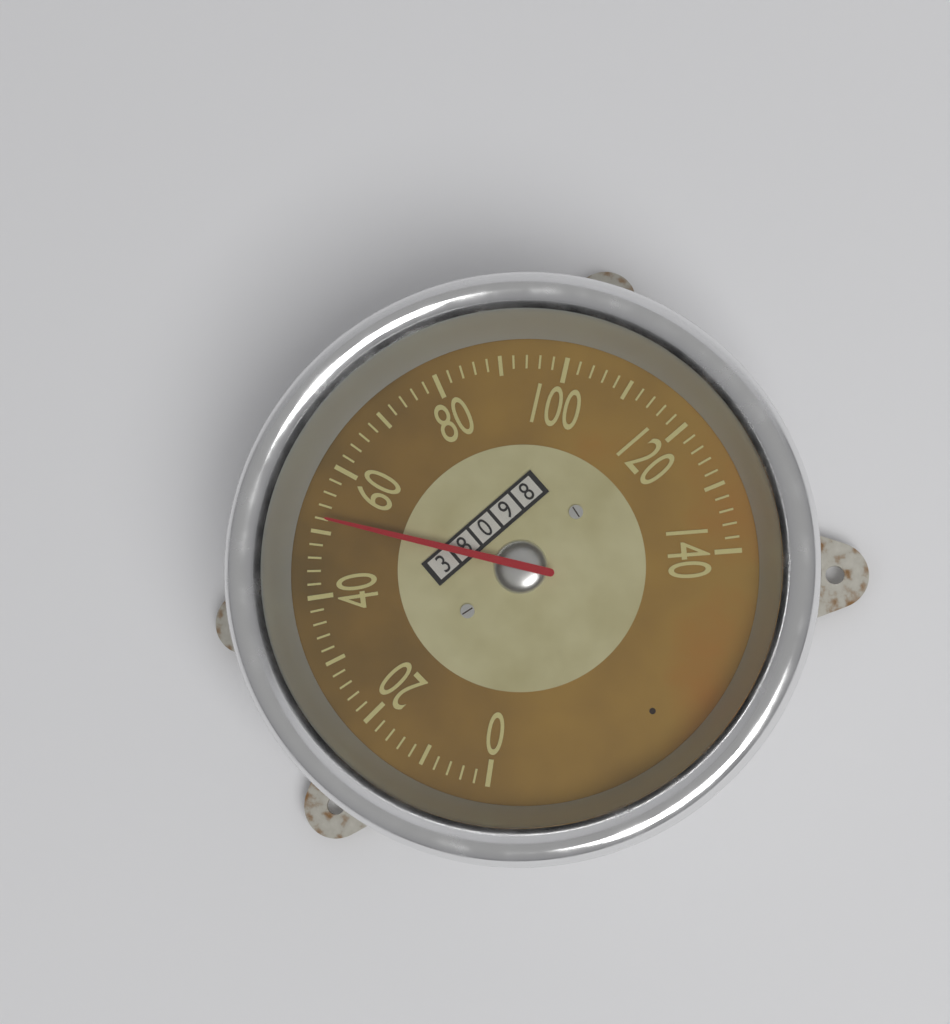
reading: 52 (no unit)
